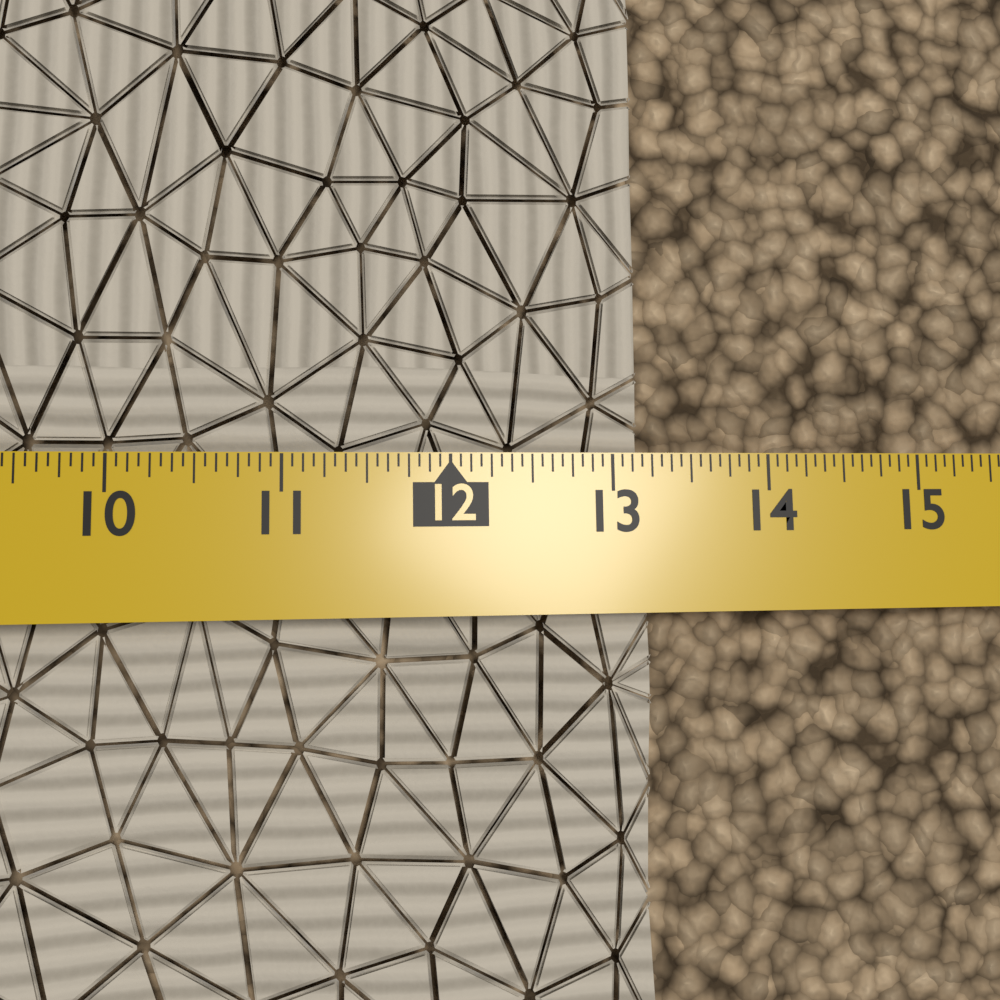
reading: 13.2500 in
